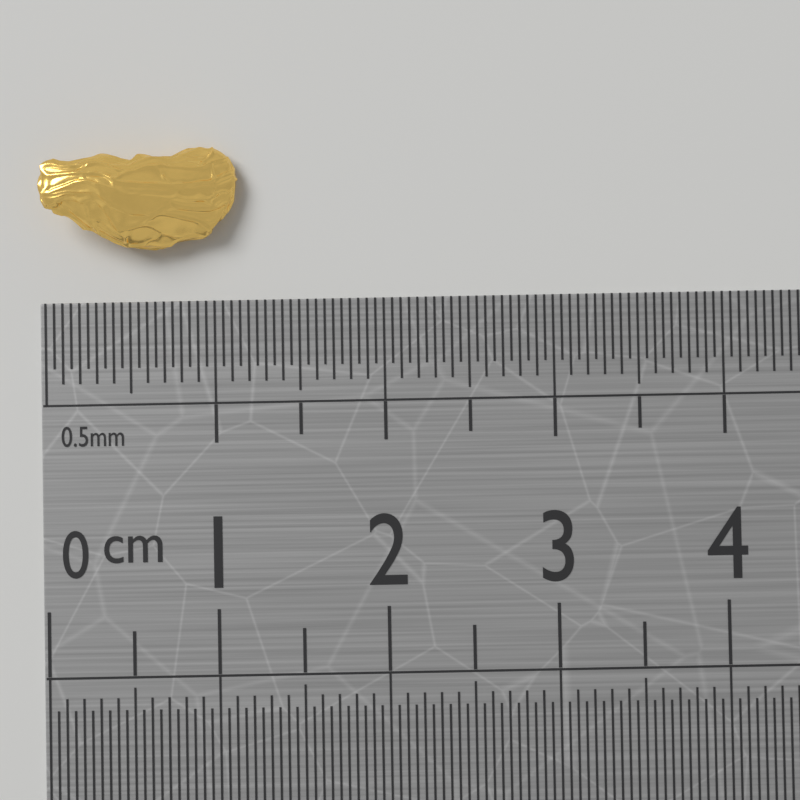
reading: 1.15 cm
